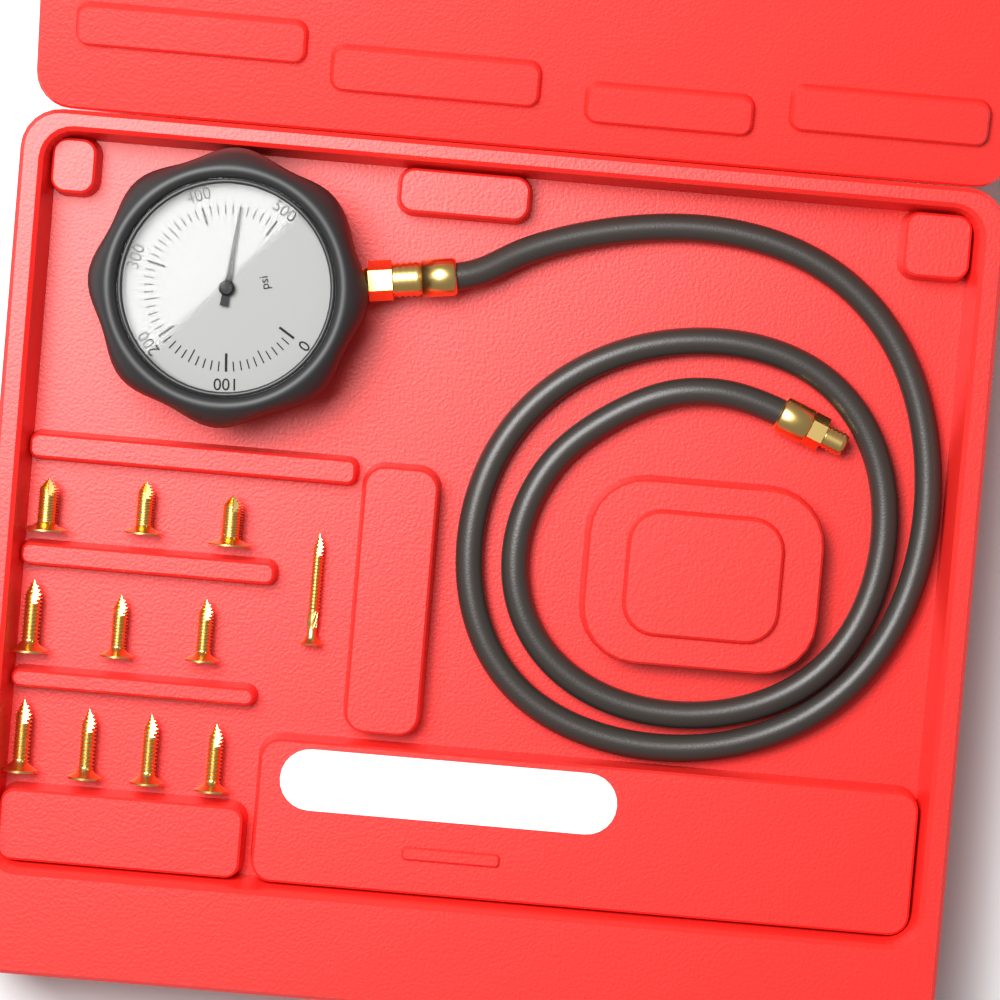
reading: 450 psi
